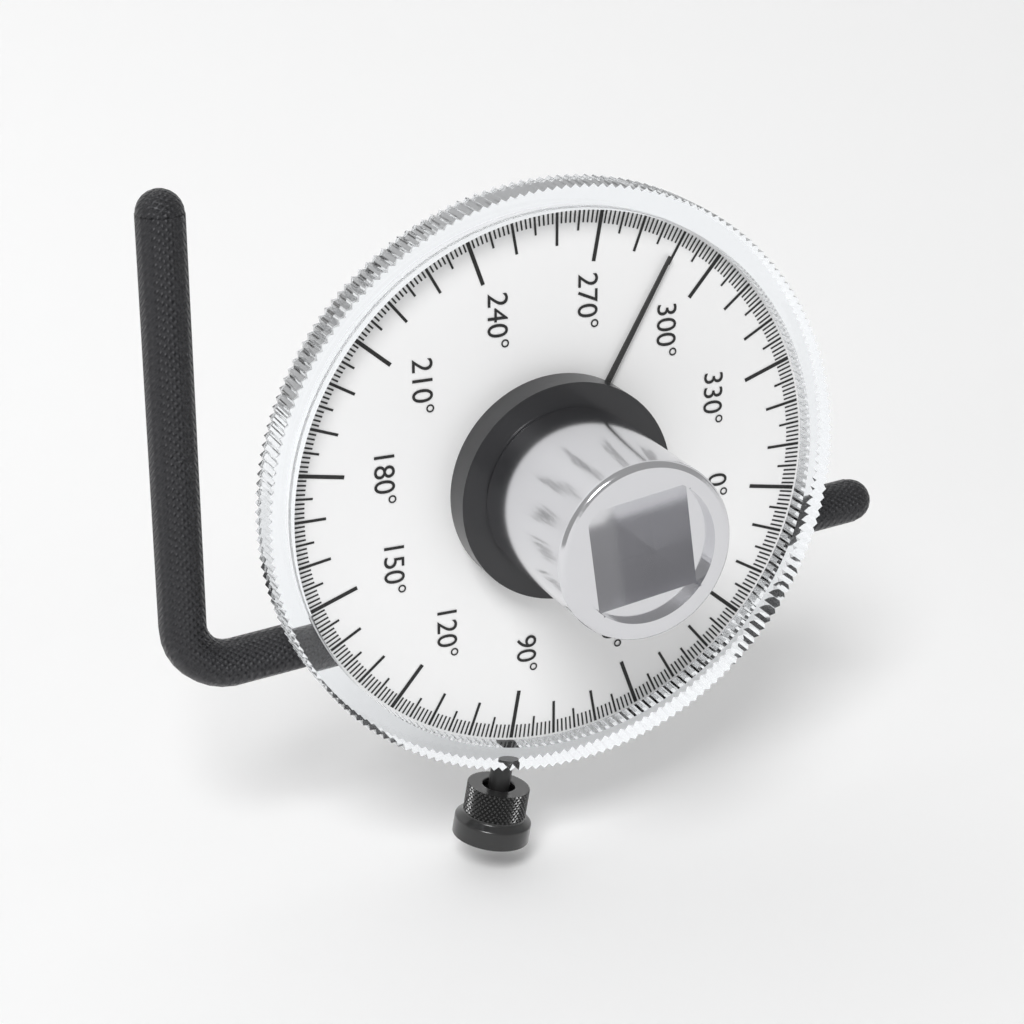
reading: 289 °
